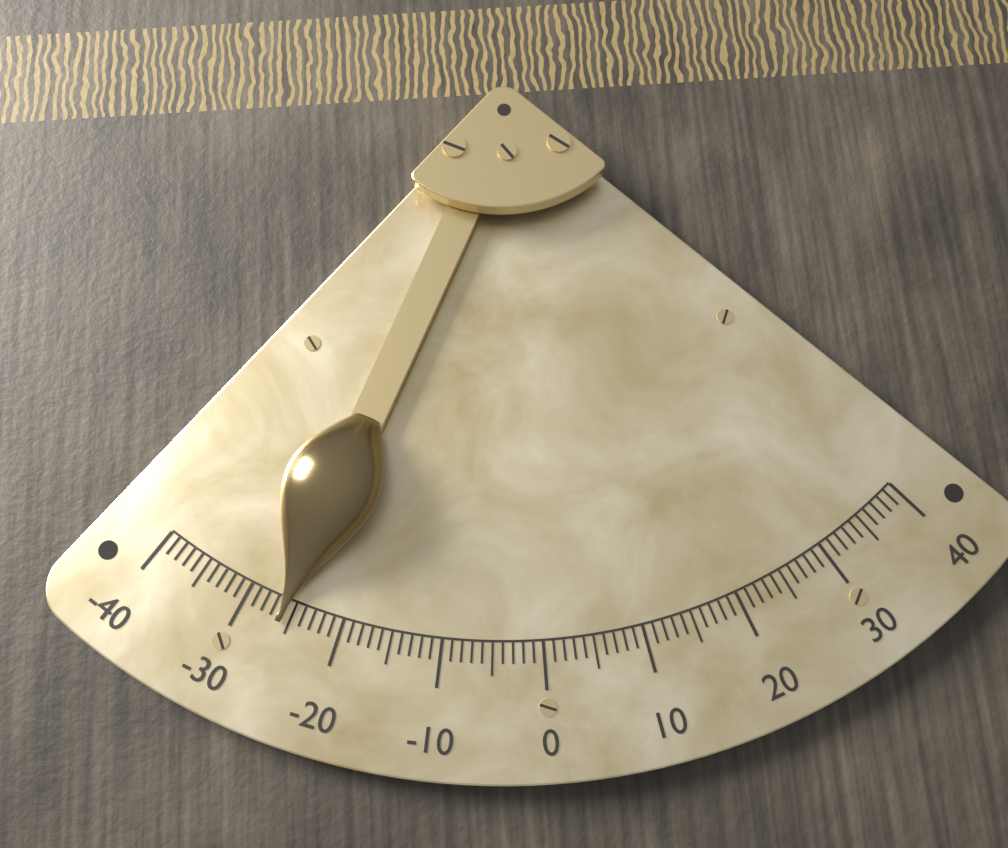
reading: -26 (no unit)
